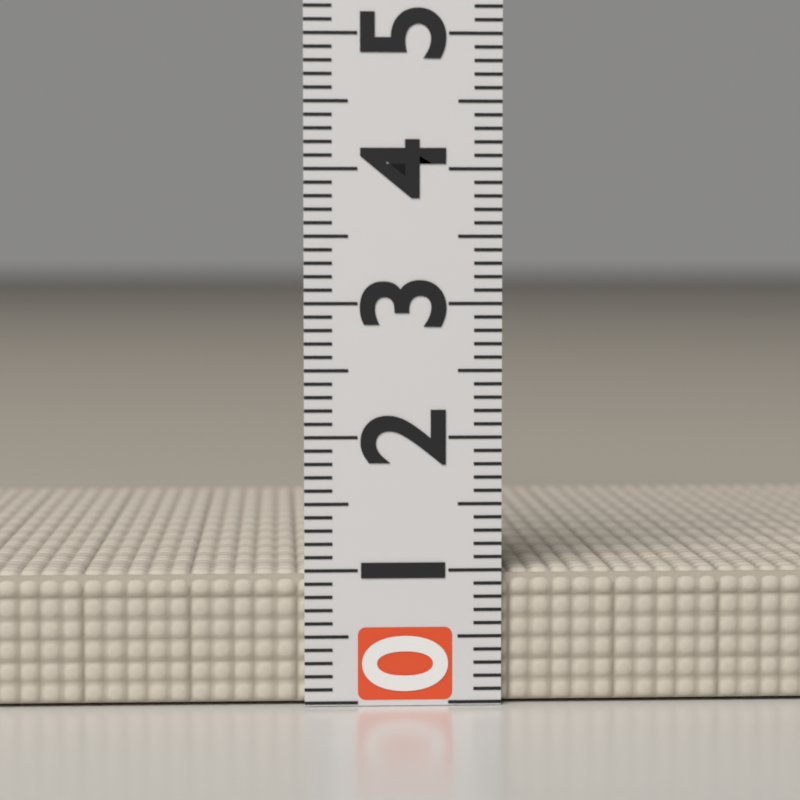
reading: 1.0 (no unit)
